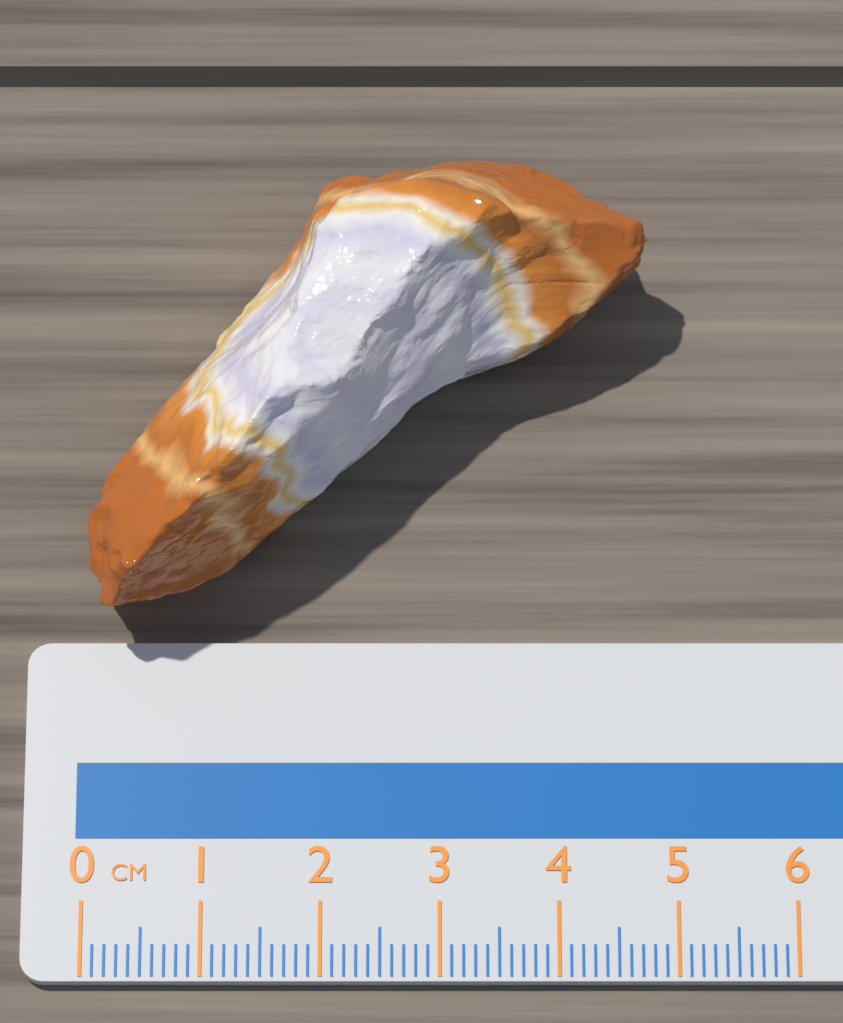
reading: 4.8 cm
